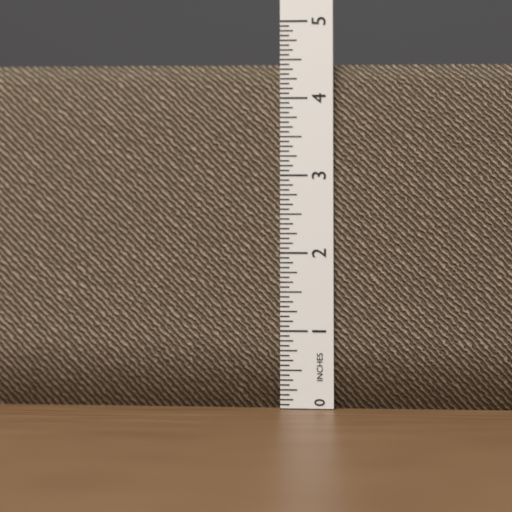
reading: 4.4375 in
